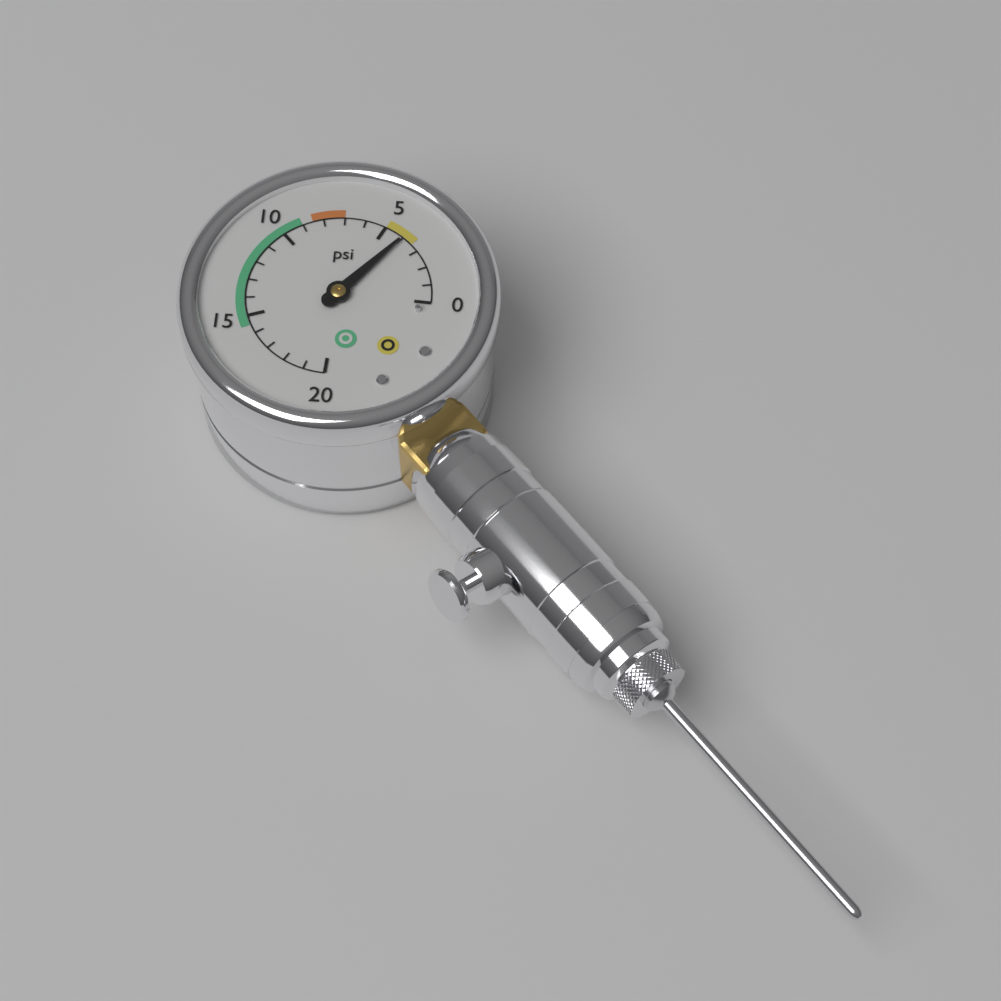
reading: 4 psi
